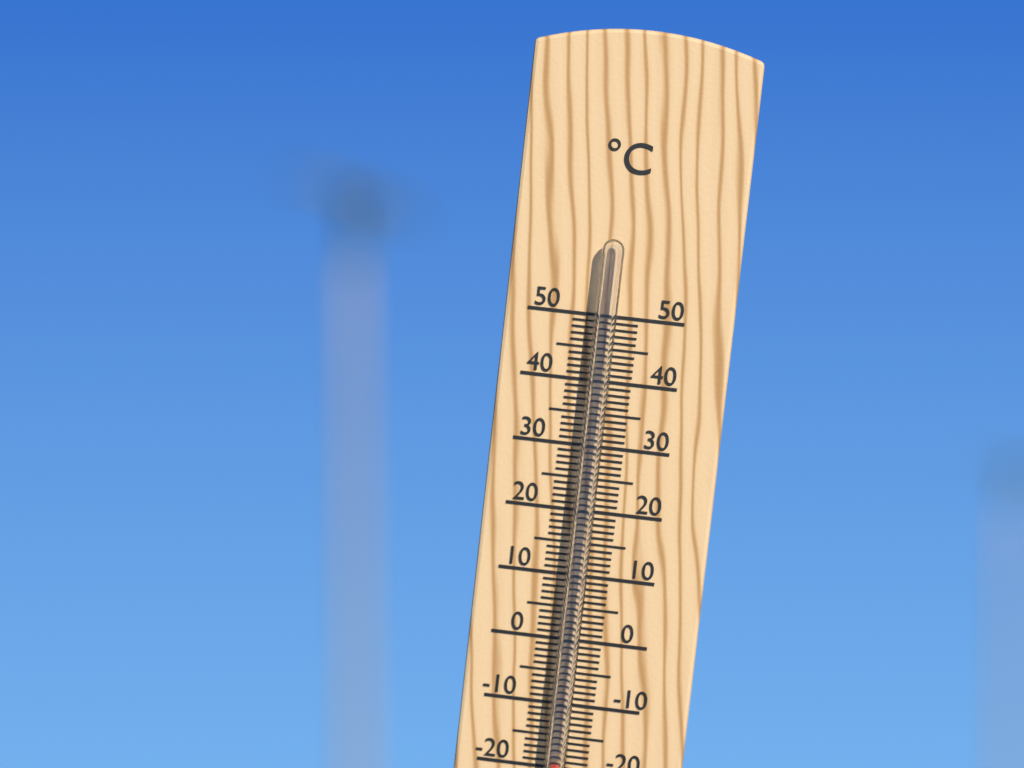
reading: -19 °C
